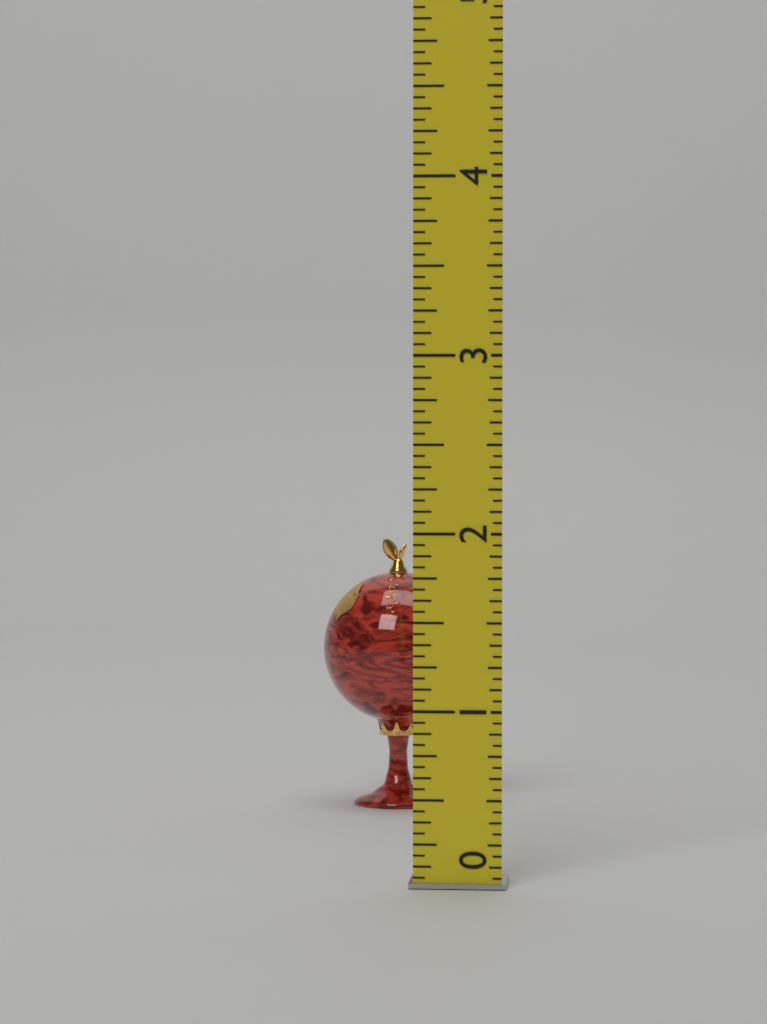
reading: 1.8125 (no unit)
